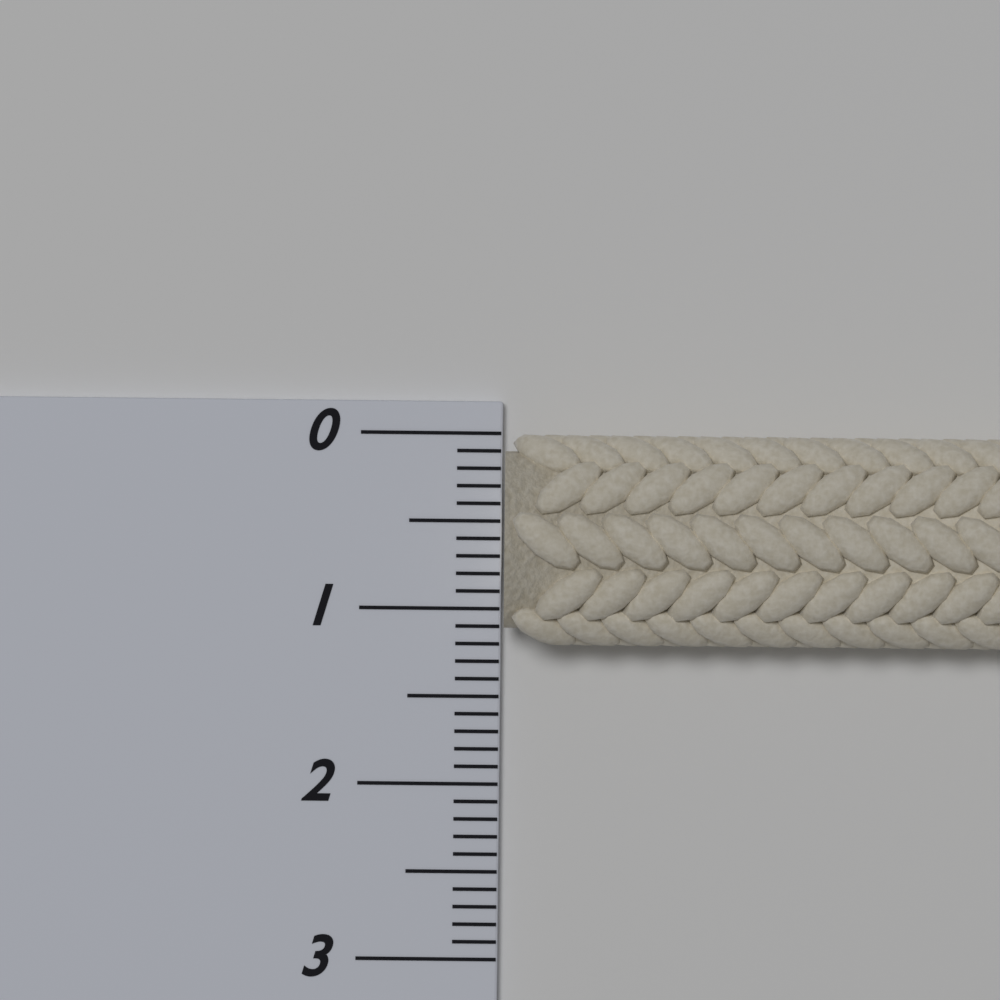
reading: 1.2 (no unit)
